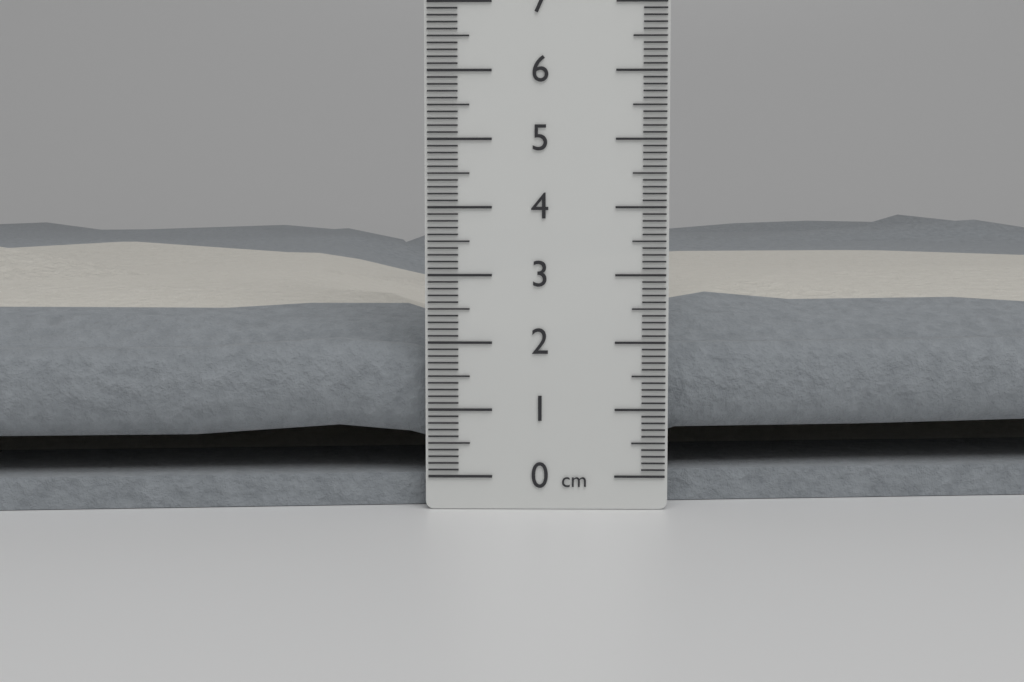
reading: 3.8 cm
